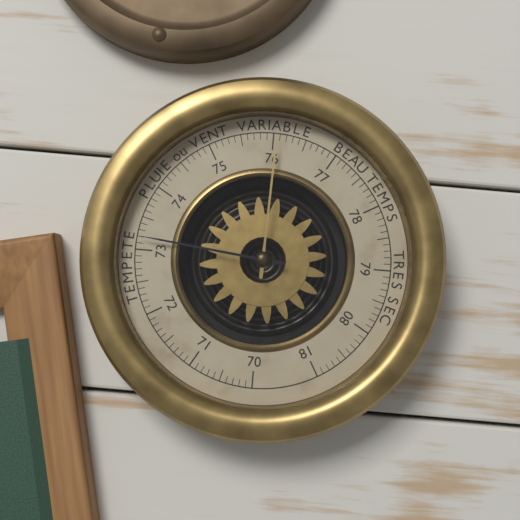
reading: 73.2 (no unit)
